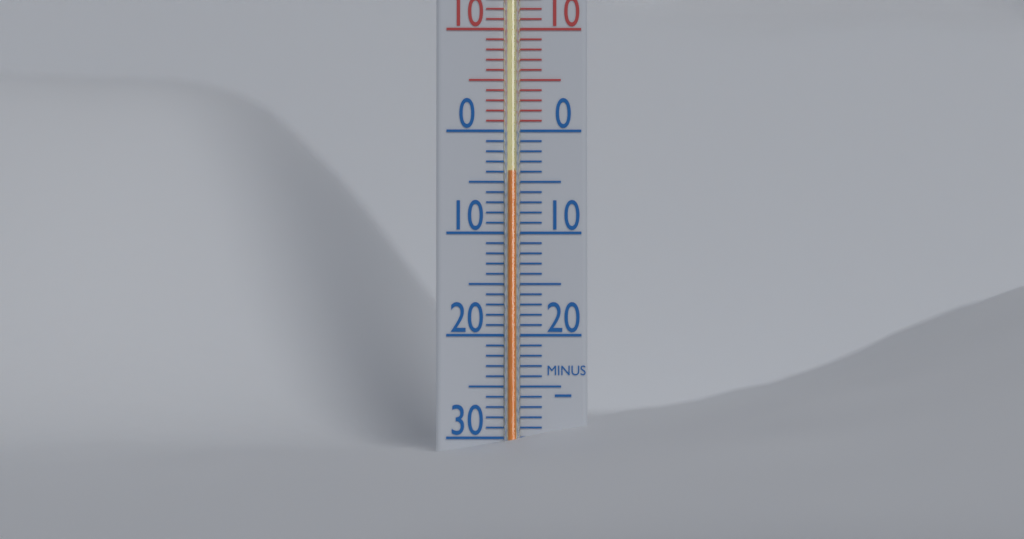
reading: -4 °C
